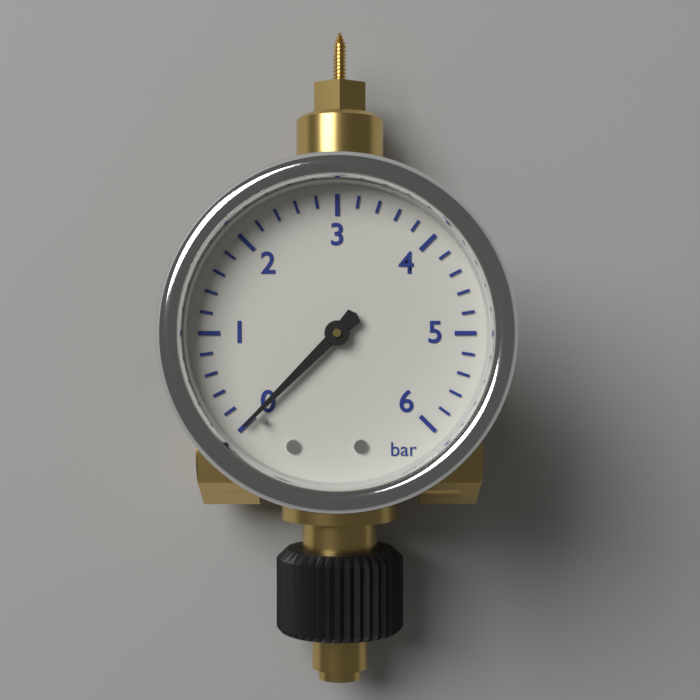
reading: 0.0 bar
